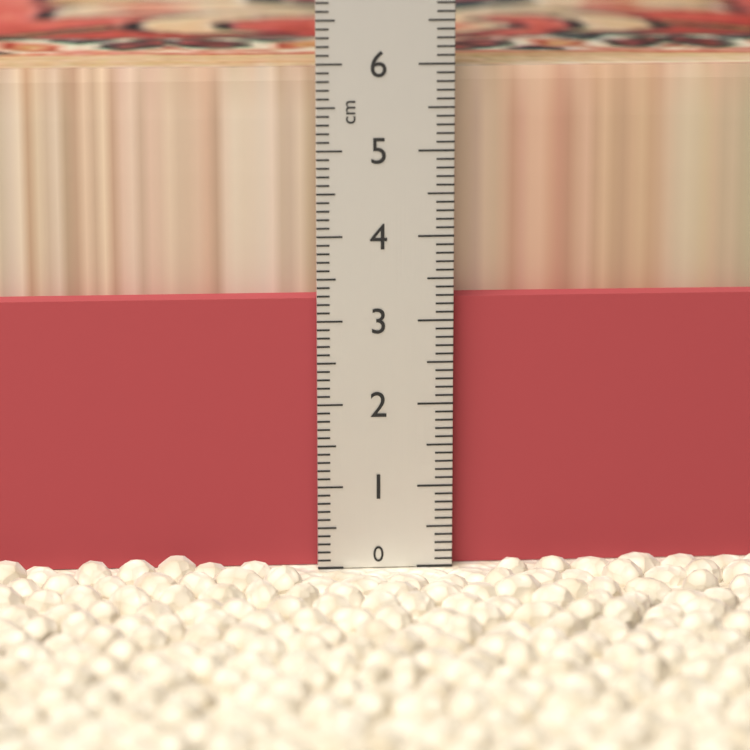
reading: 5.9 cm
